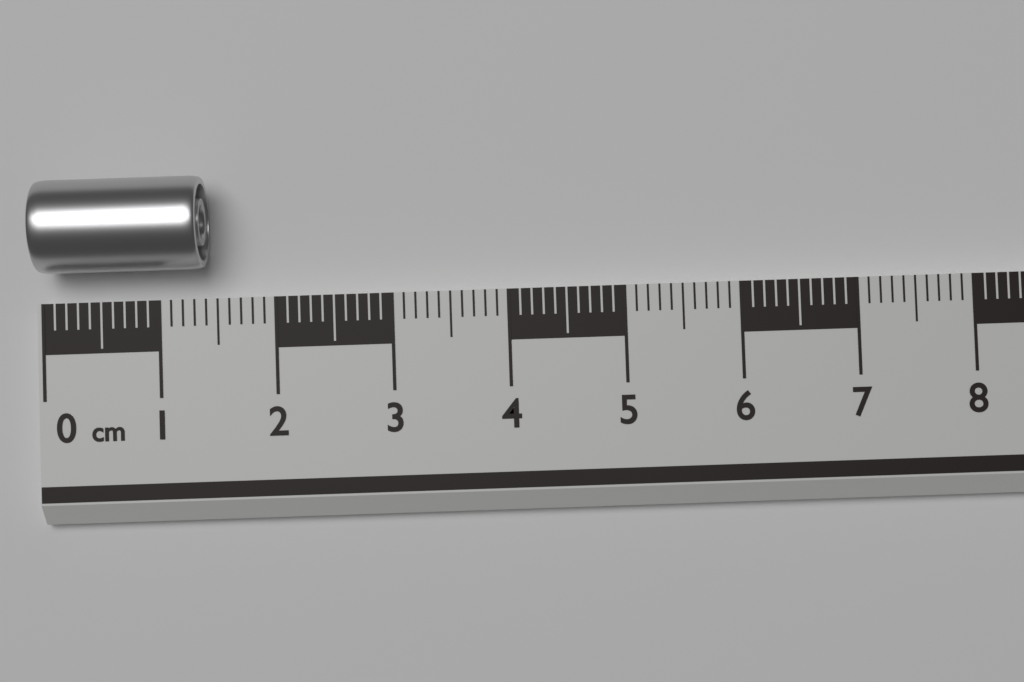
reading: 1.4 cm
